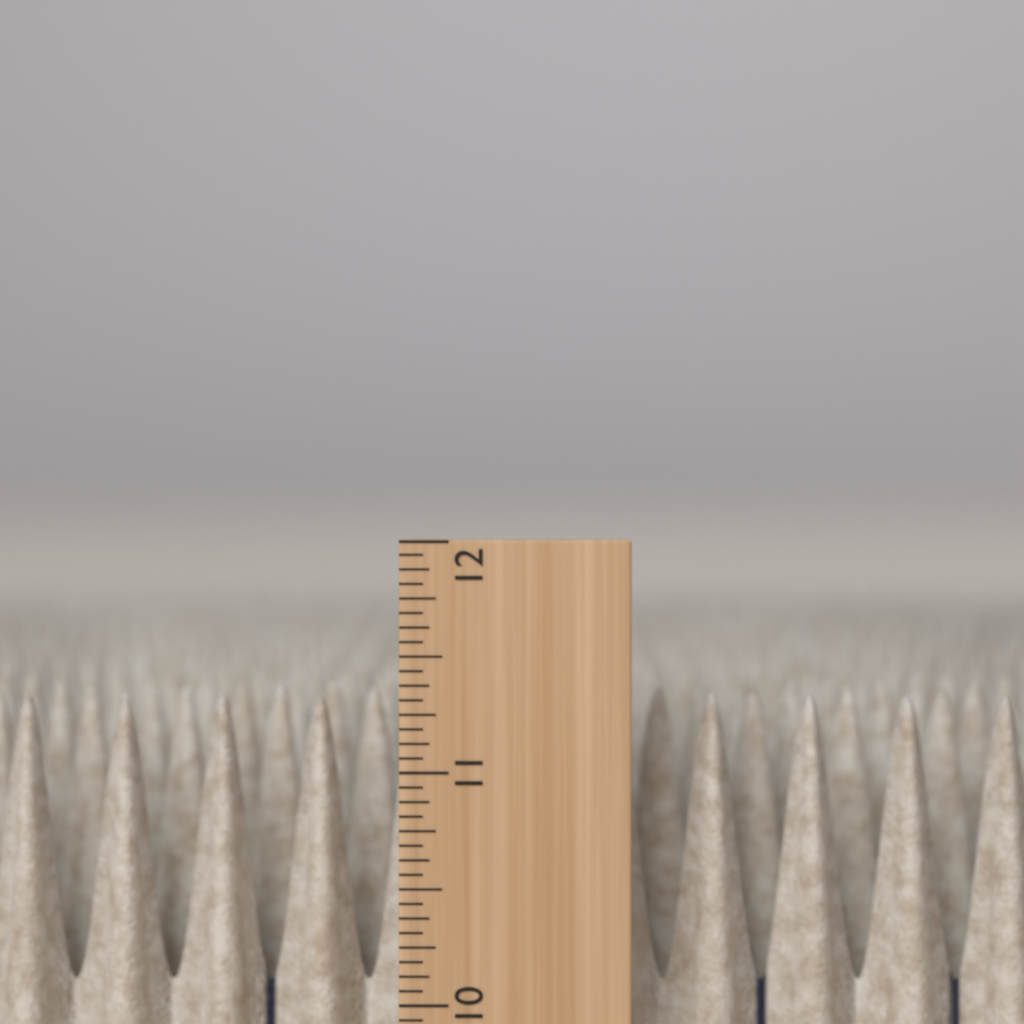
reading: 11.3125 in
